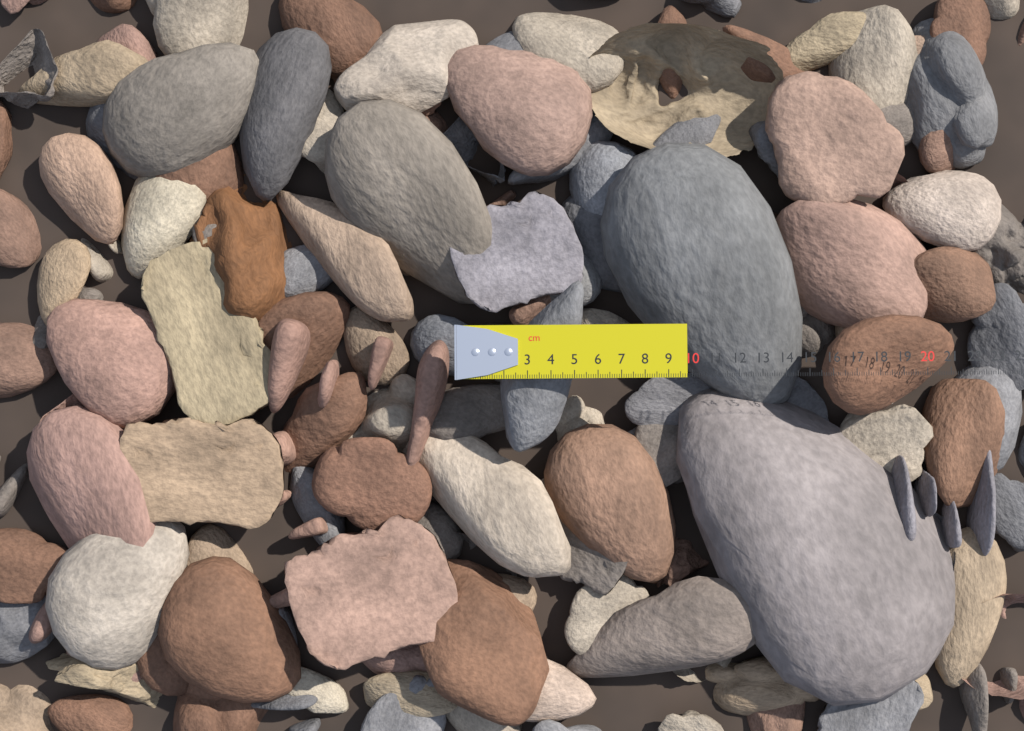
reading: 9.8 cm
